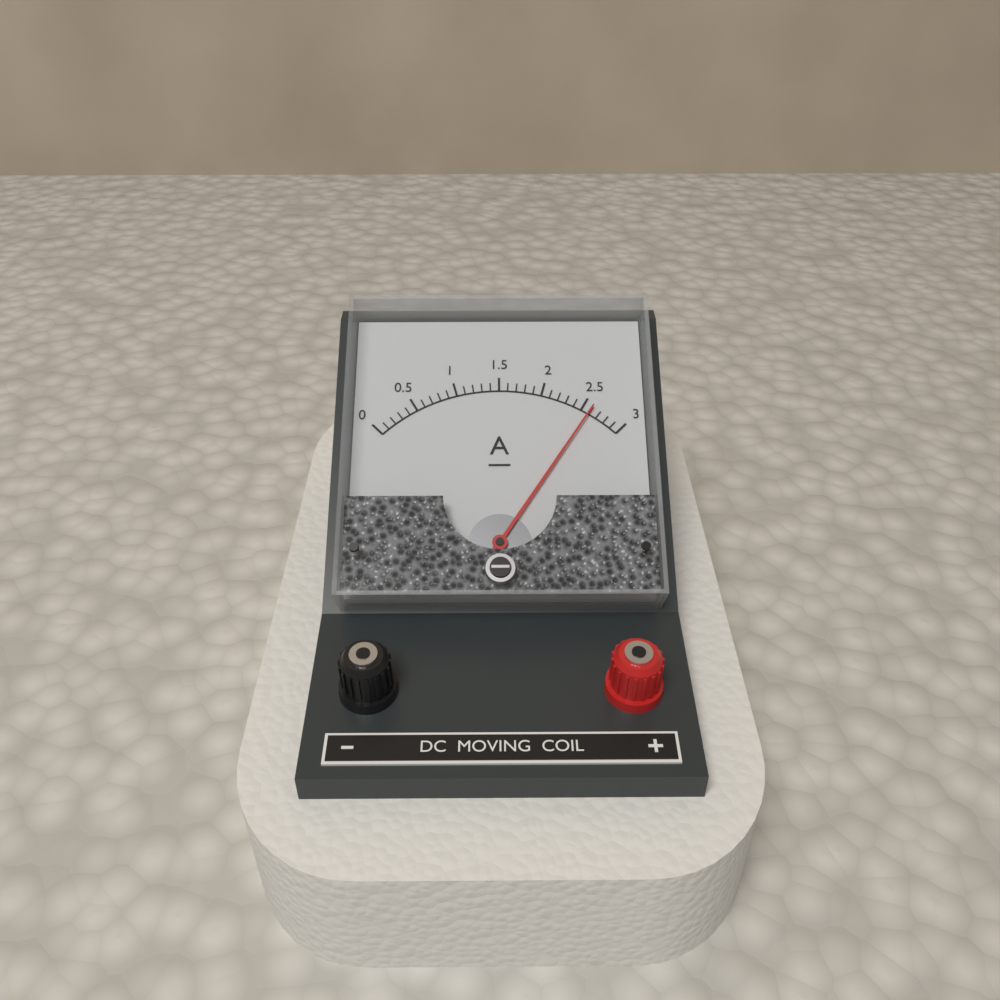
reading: 2.6 A
